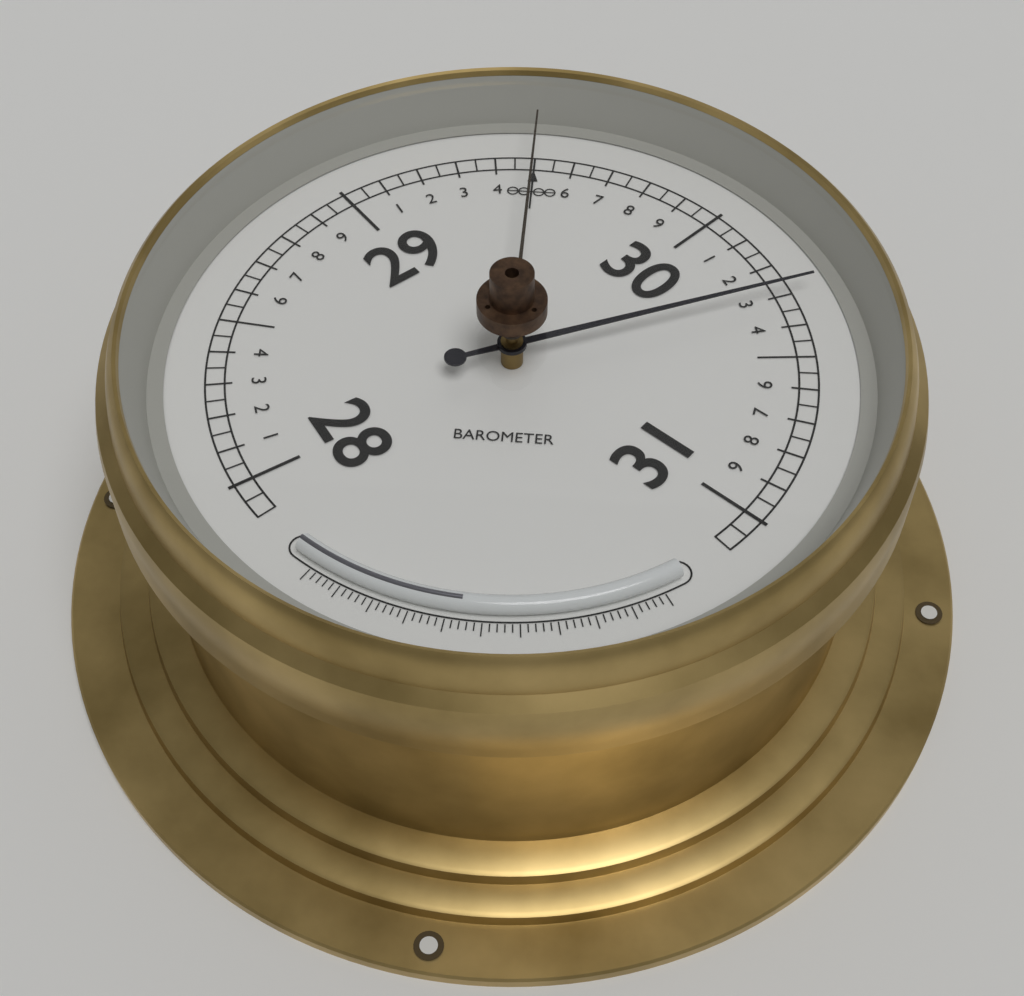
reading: 30.30 (no unit)
